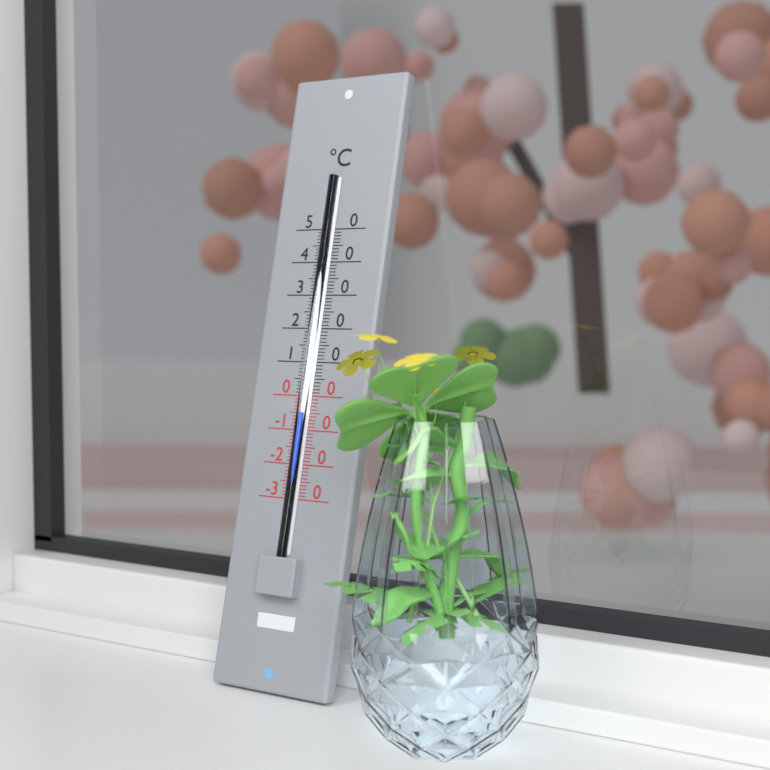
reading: -5 °C
